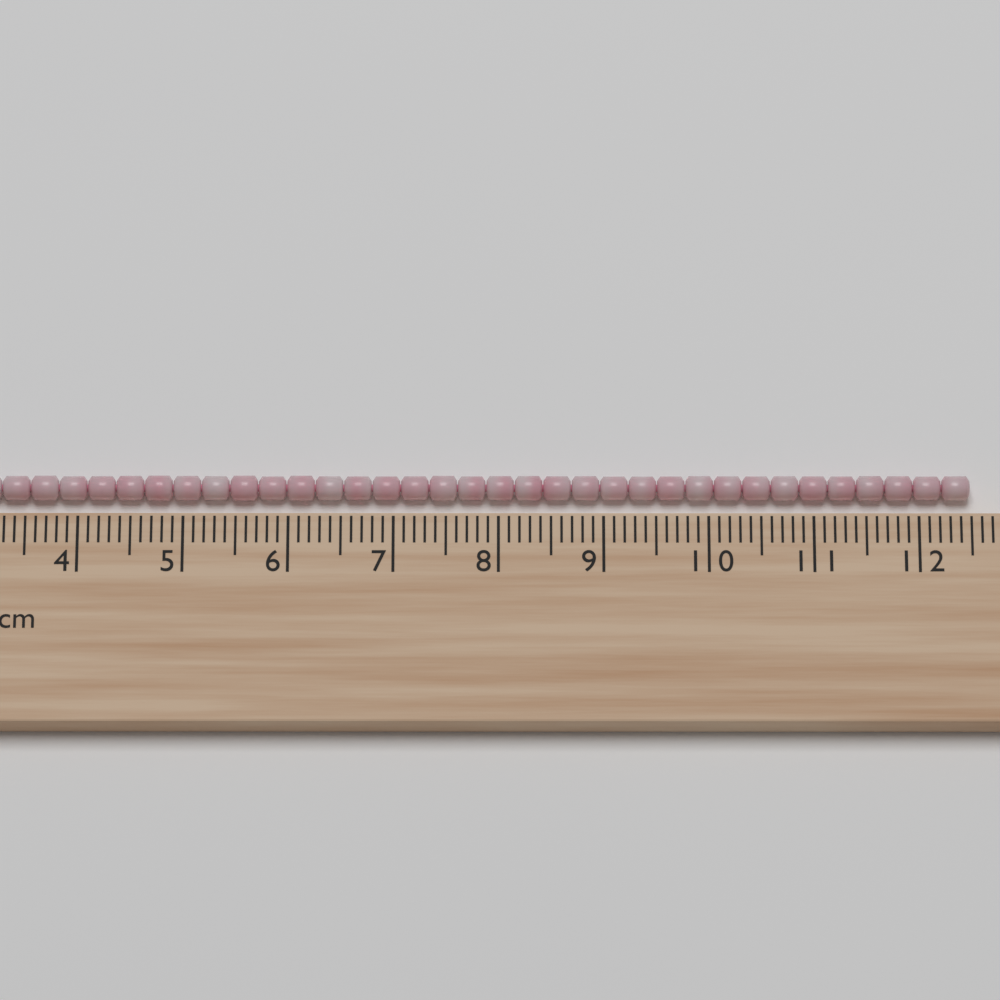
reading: 12.5 cm
